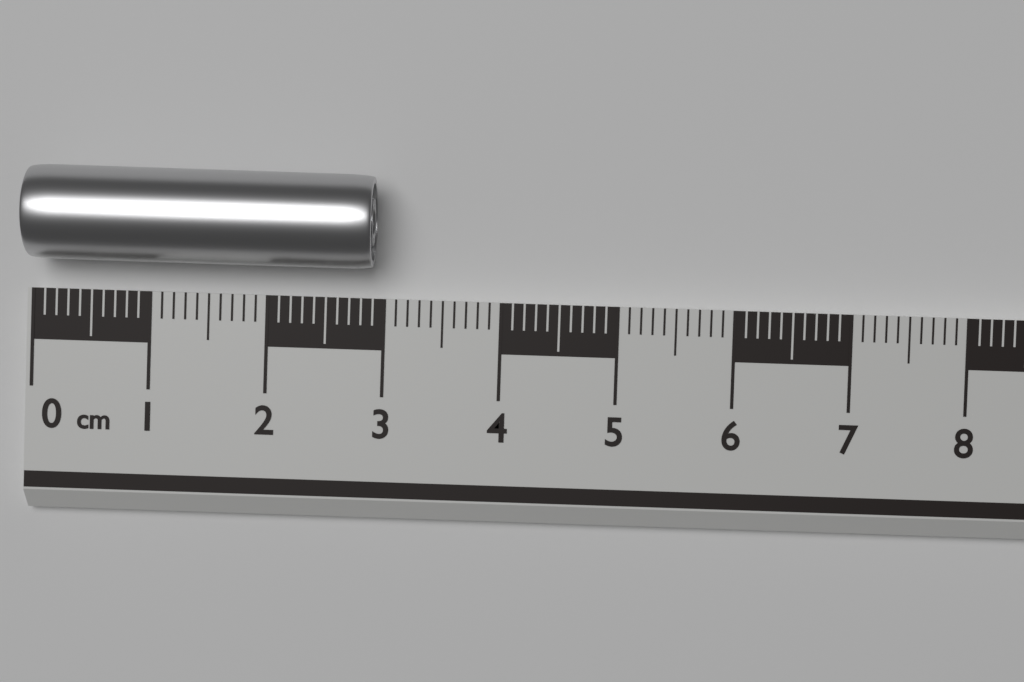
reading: 2.9 cm
